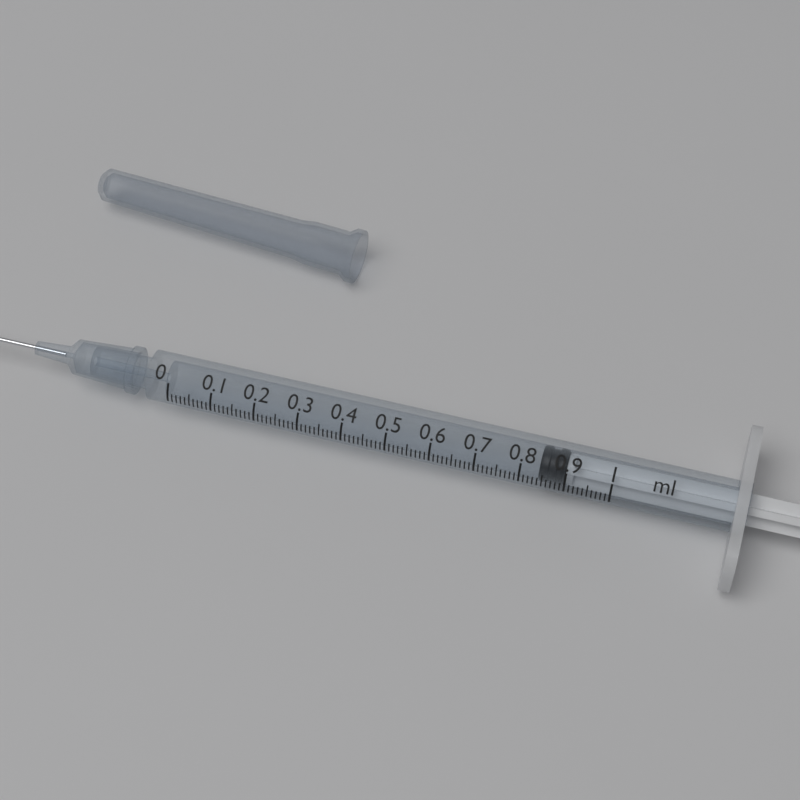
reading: 0.84 ml
